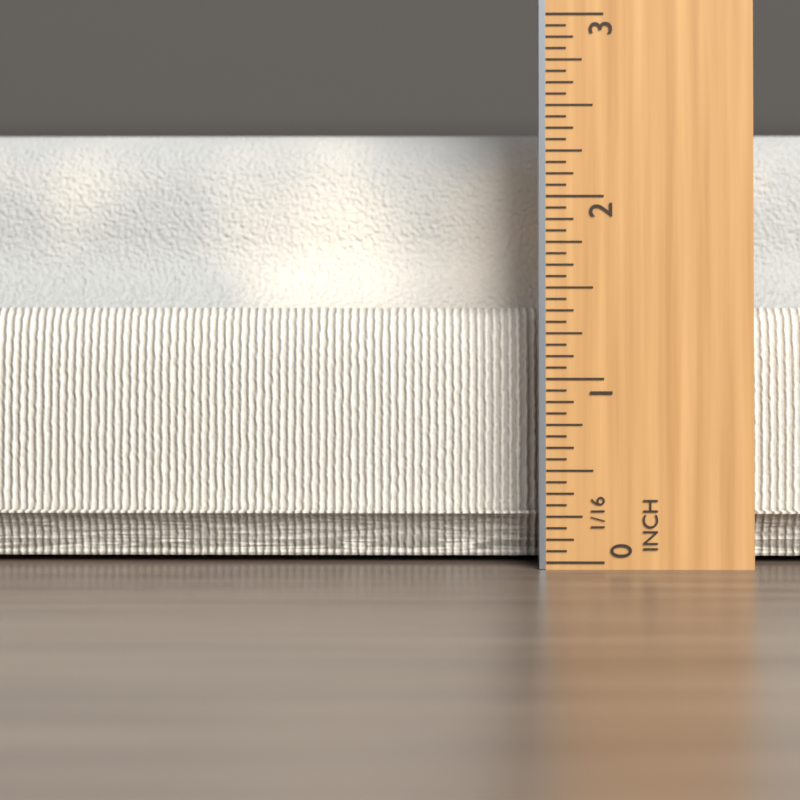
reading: 2.3750 in
